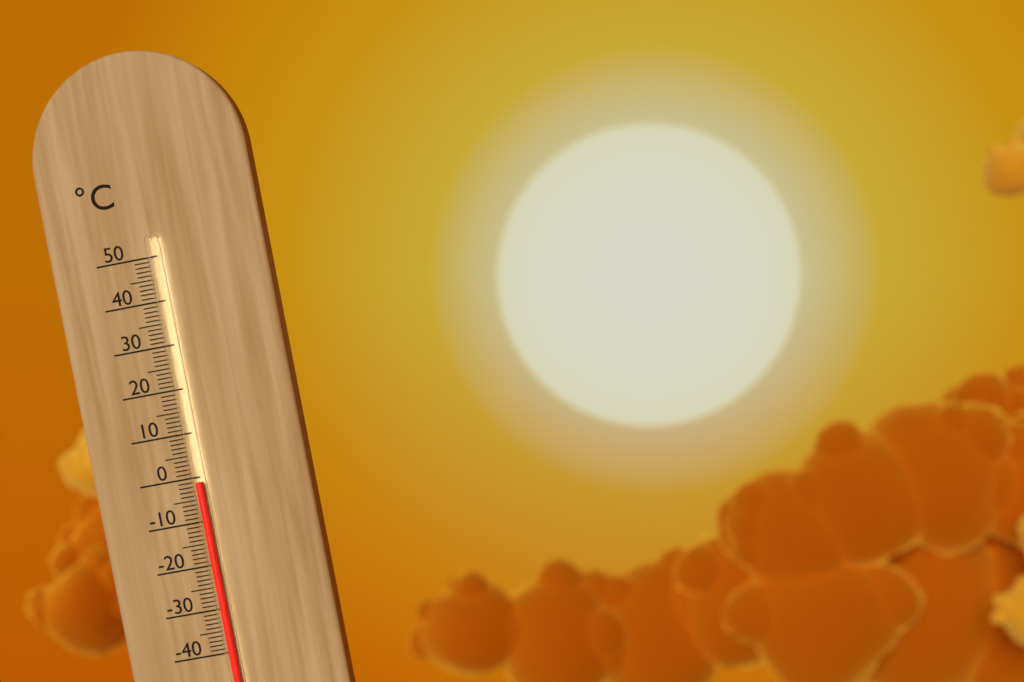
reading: -1 °C
